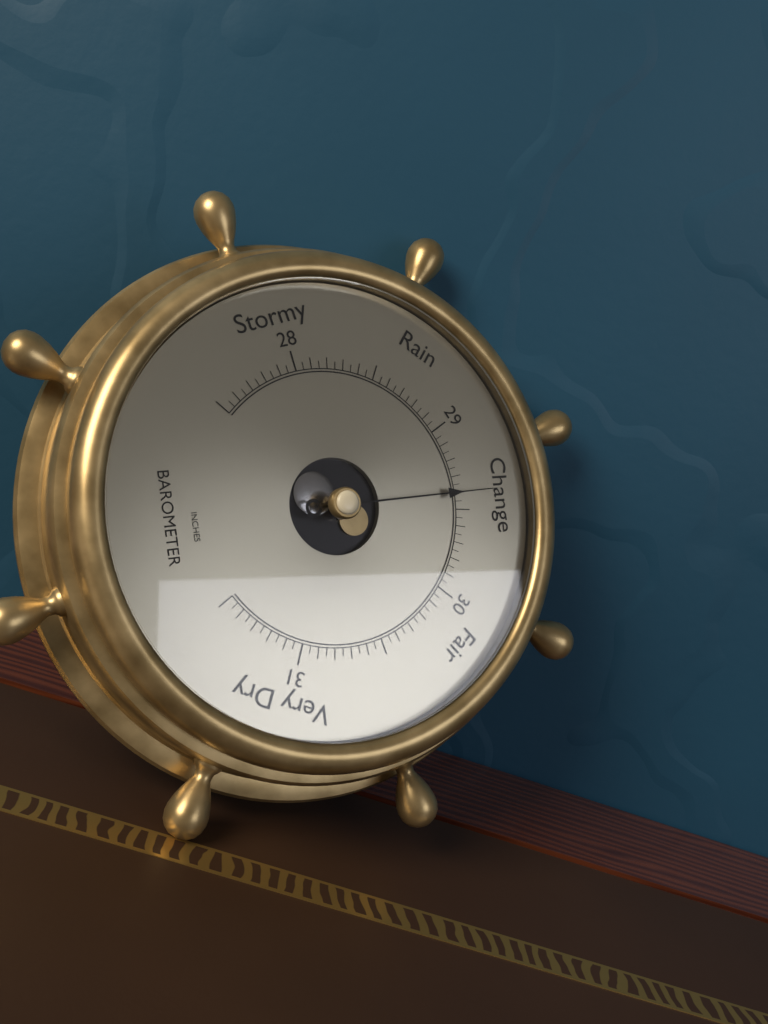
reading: 29.40 inHg
